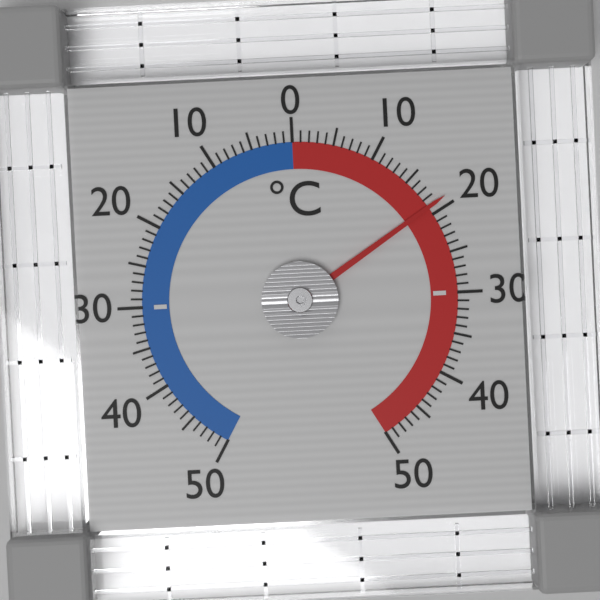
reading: 19 °C
